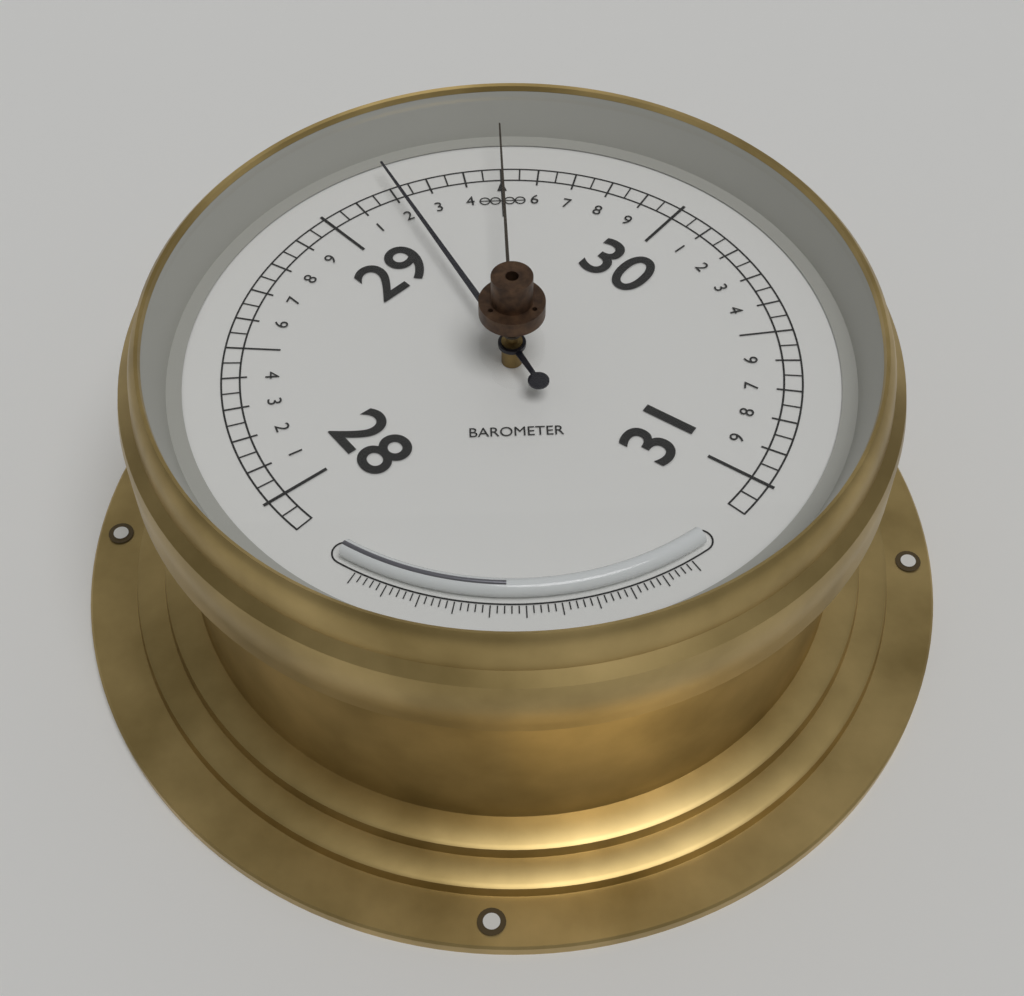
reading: 29.20 (no unit)
